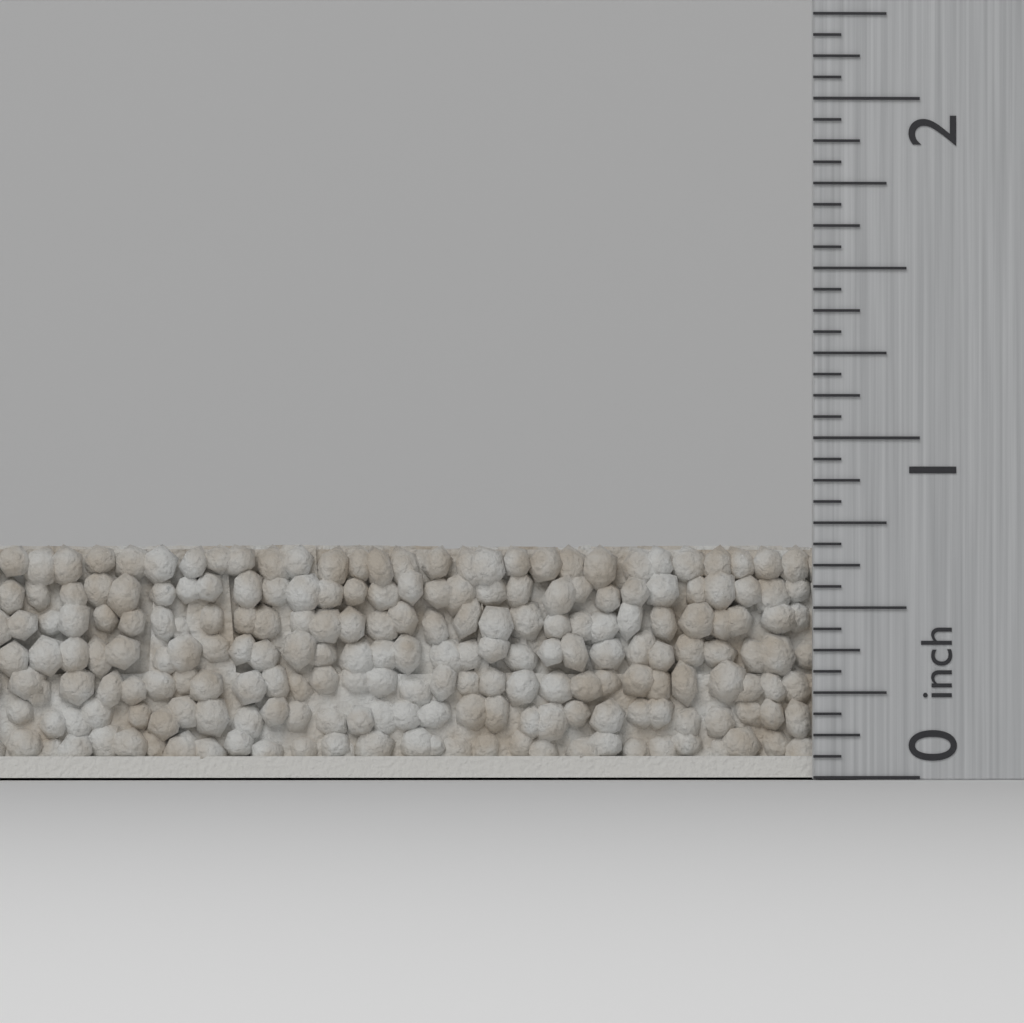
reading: 0.6875 inch
